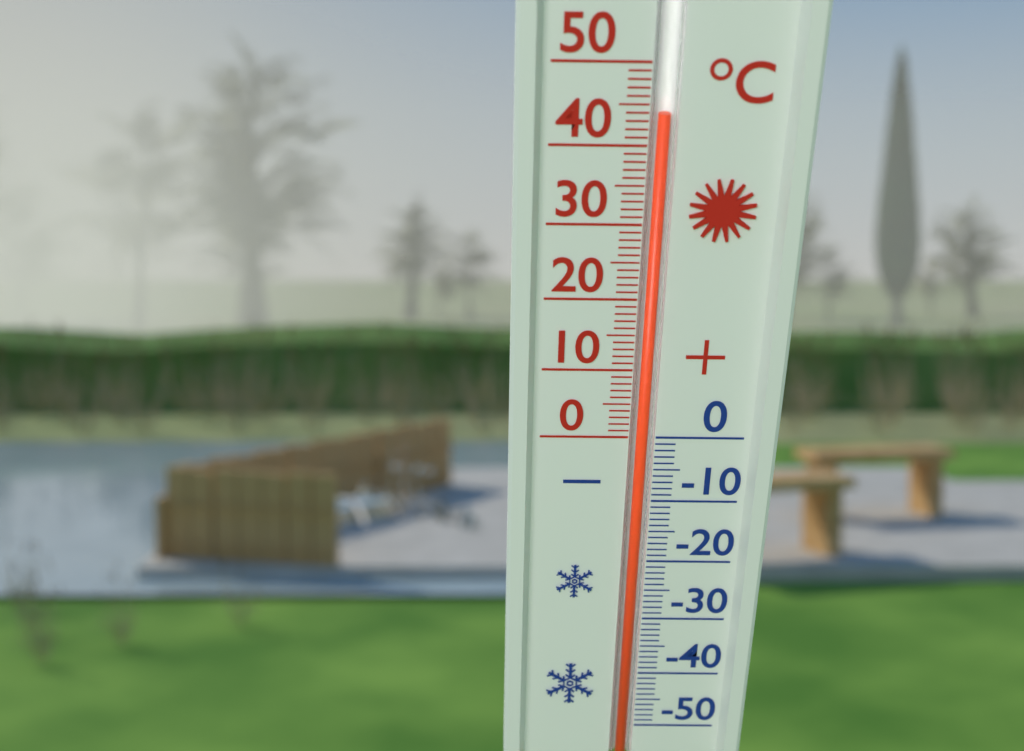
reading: 44 °C
